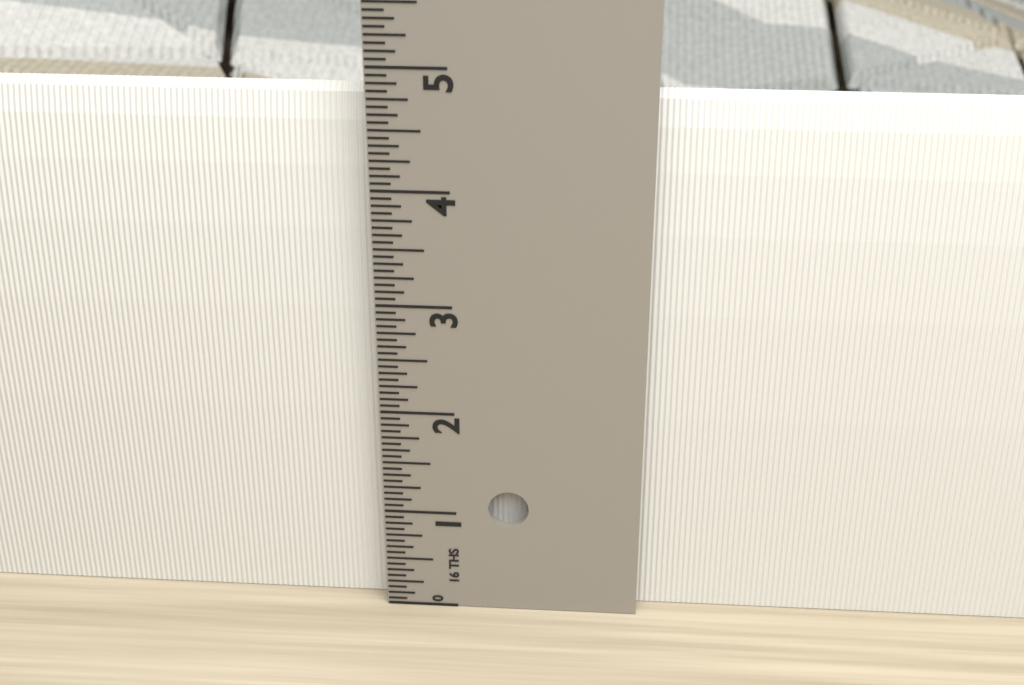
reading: 4.7500 in
